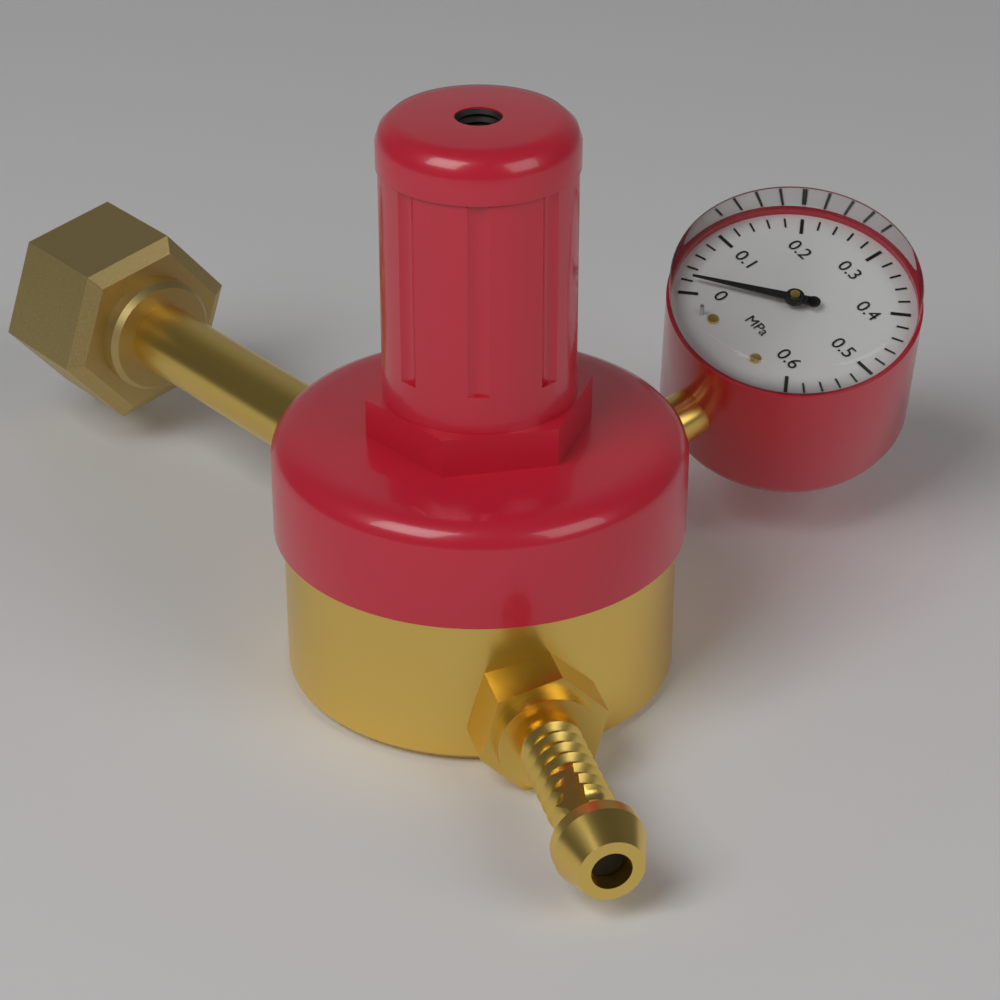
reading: 0.02 MPa
